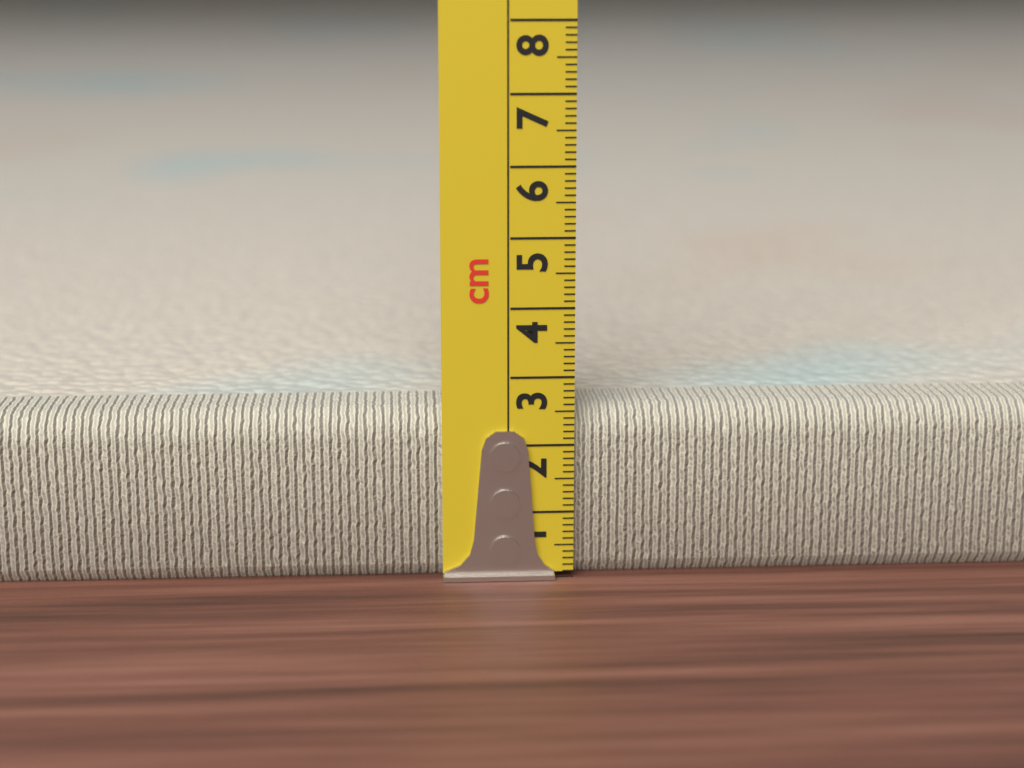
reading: 2.5 cm
